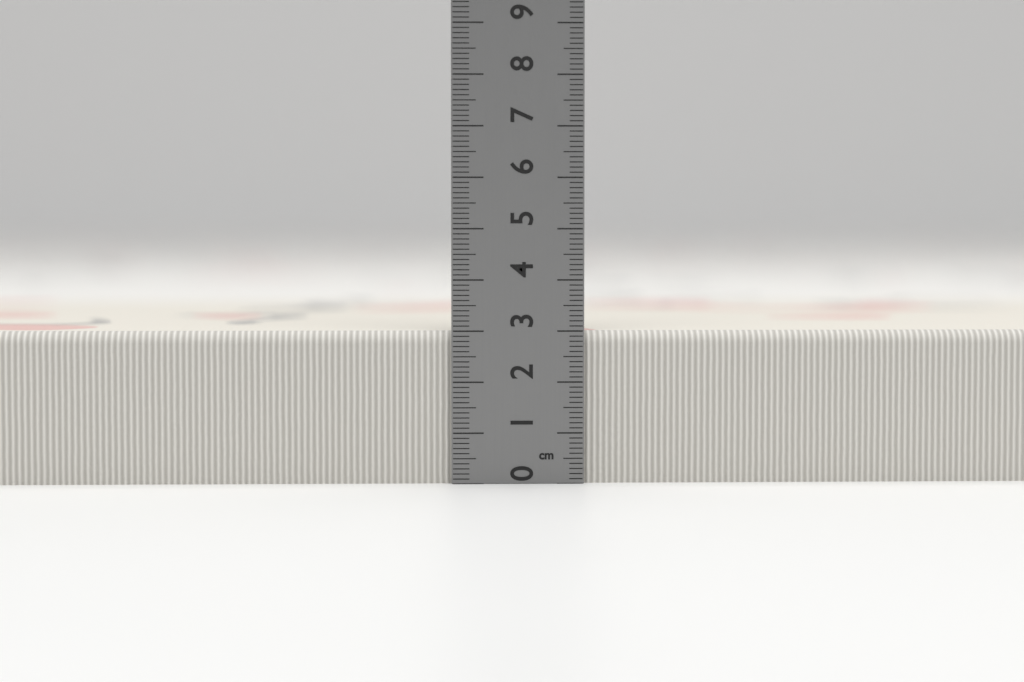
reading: 3.0 cm
